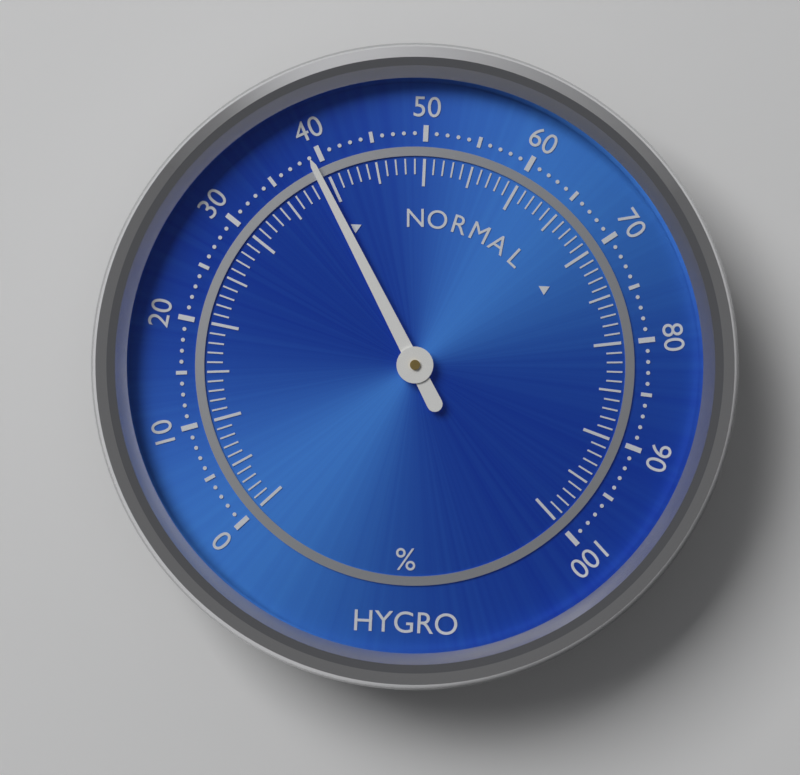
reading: 39 %
